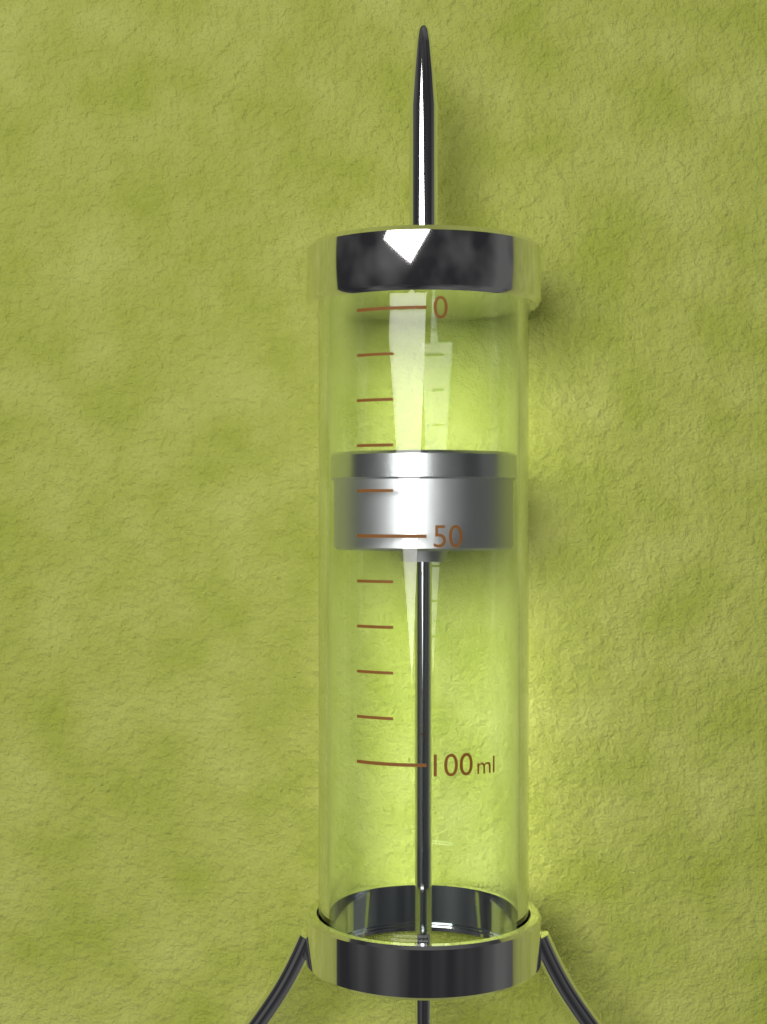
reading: 31 ml
